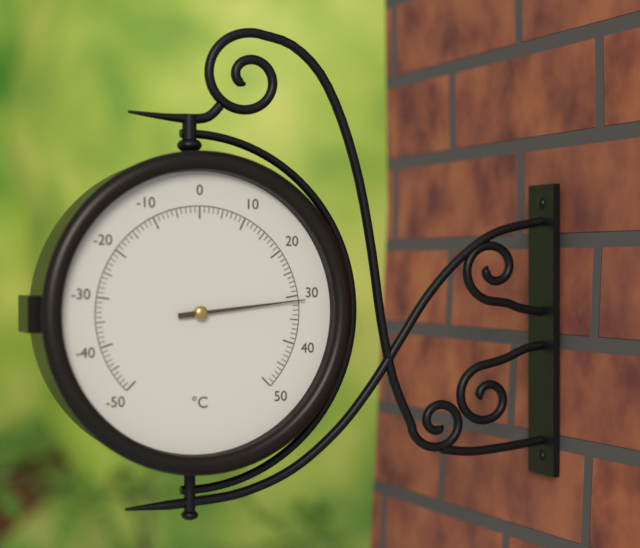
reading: 31 °C
